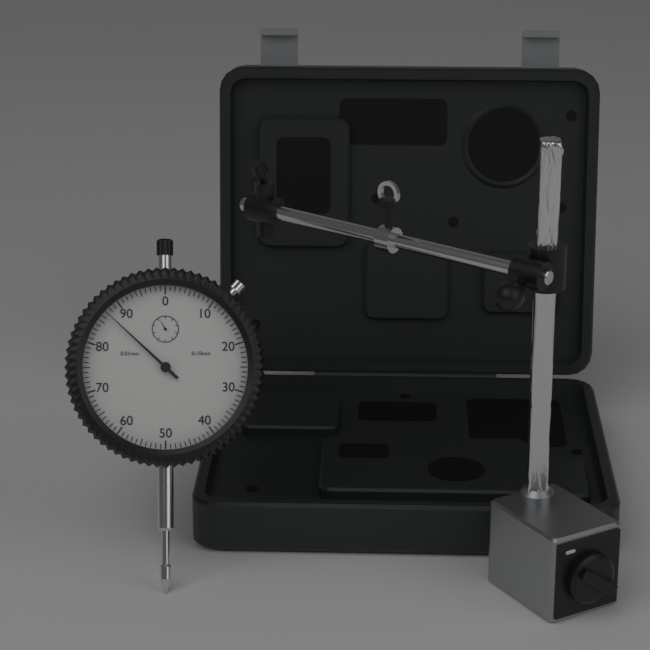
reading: 0.87 mm
